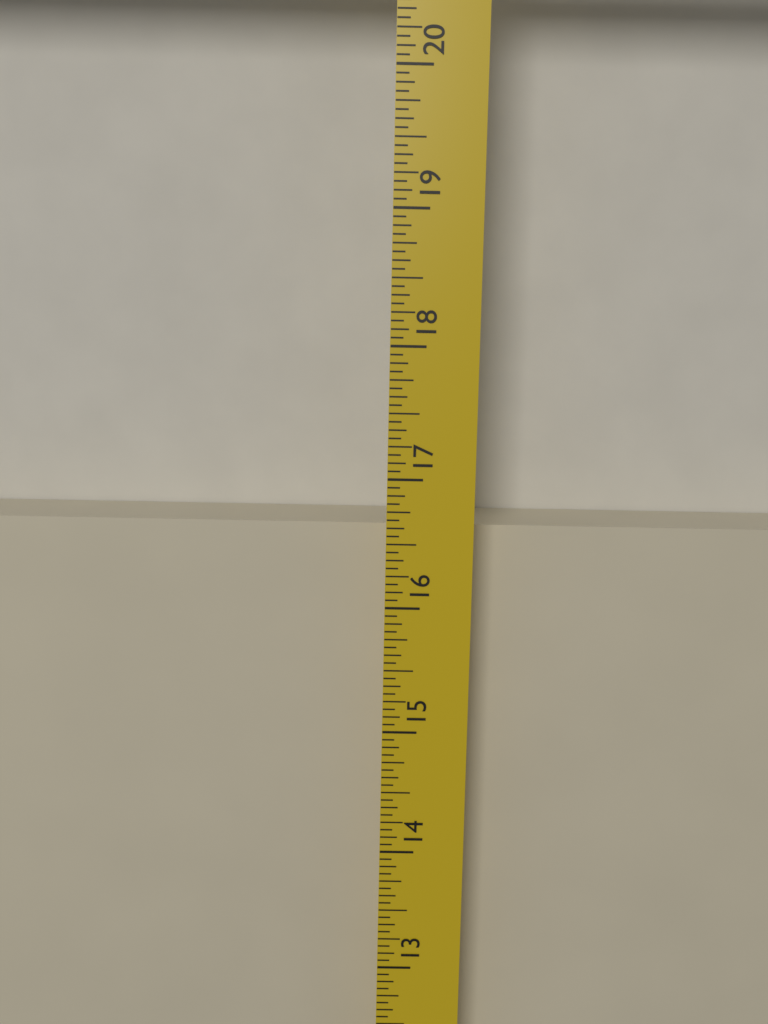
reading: 16.5625 in
